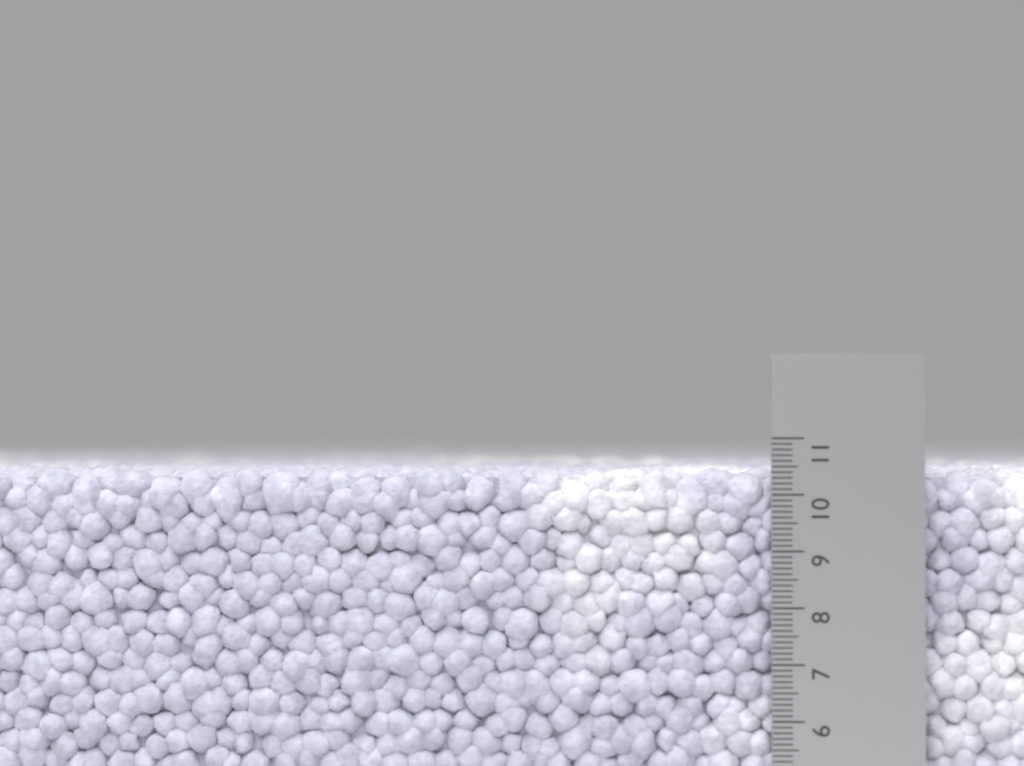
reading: 10.5 cm
